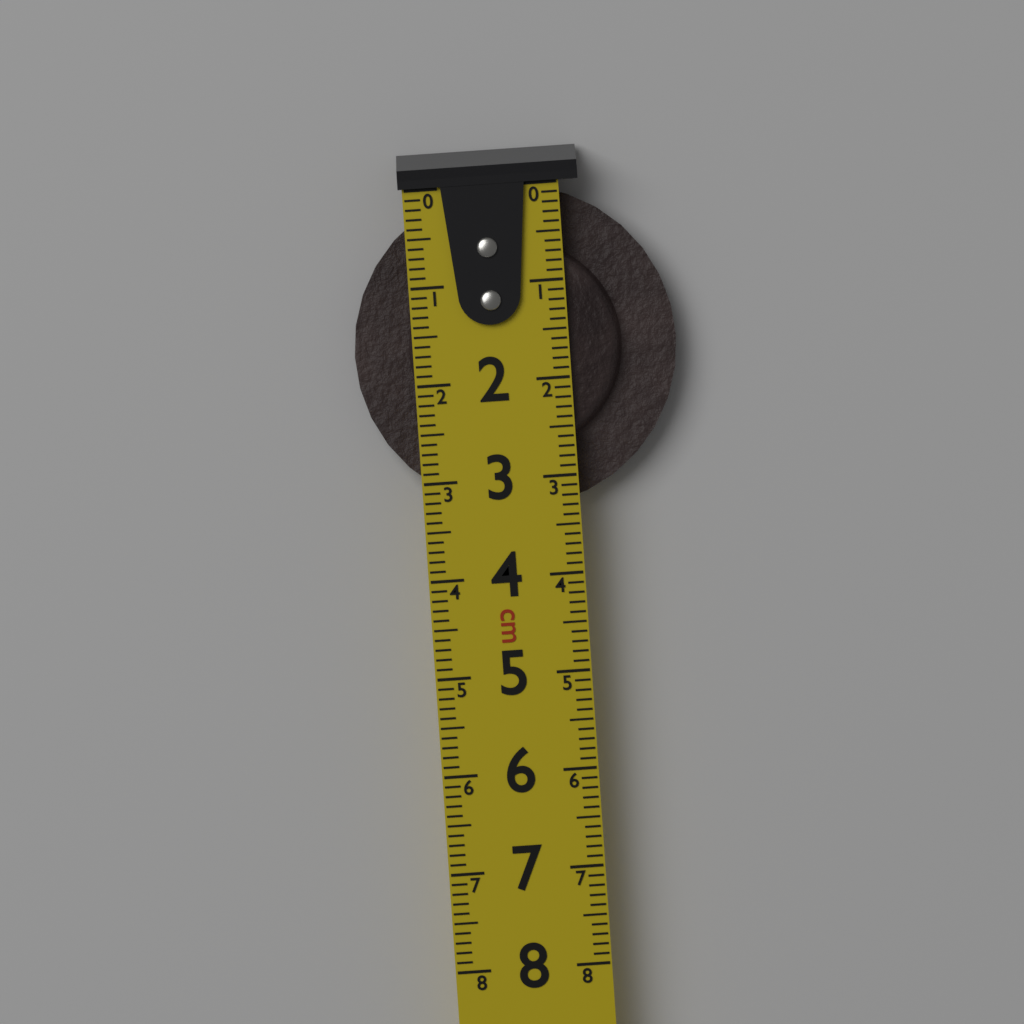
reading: 3.3 cm
